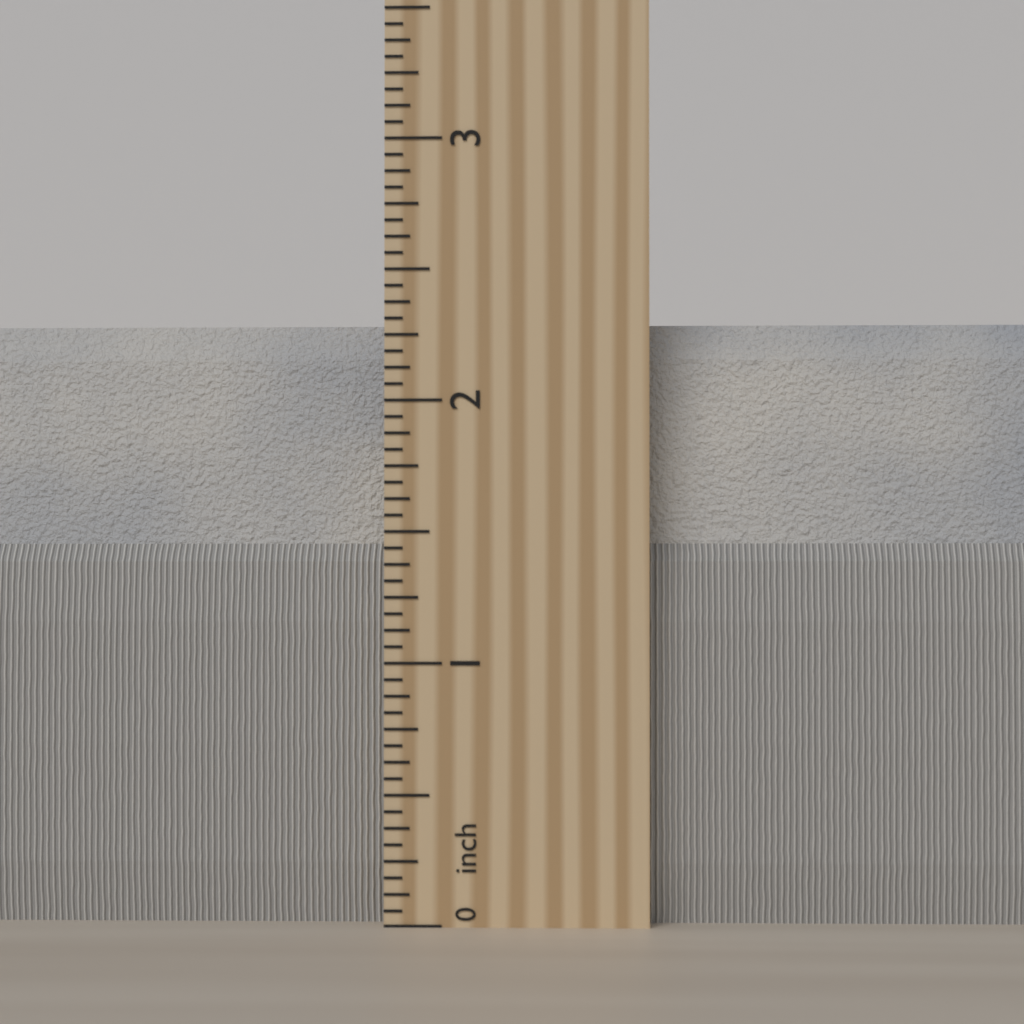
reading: 2.3125 inch
